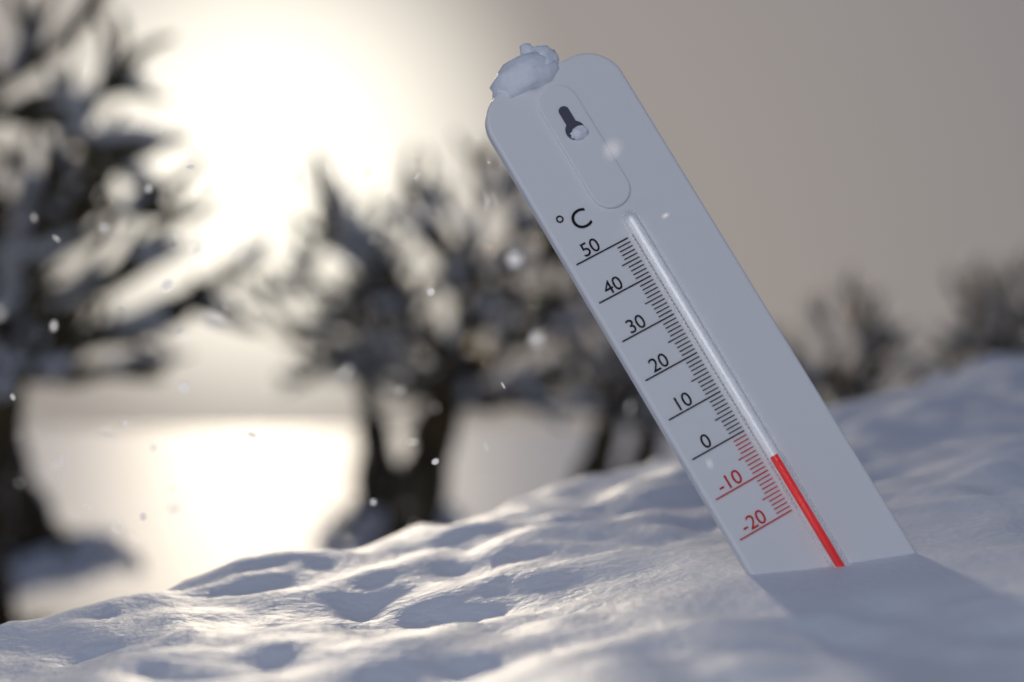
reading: -8 °C
